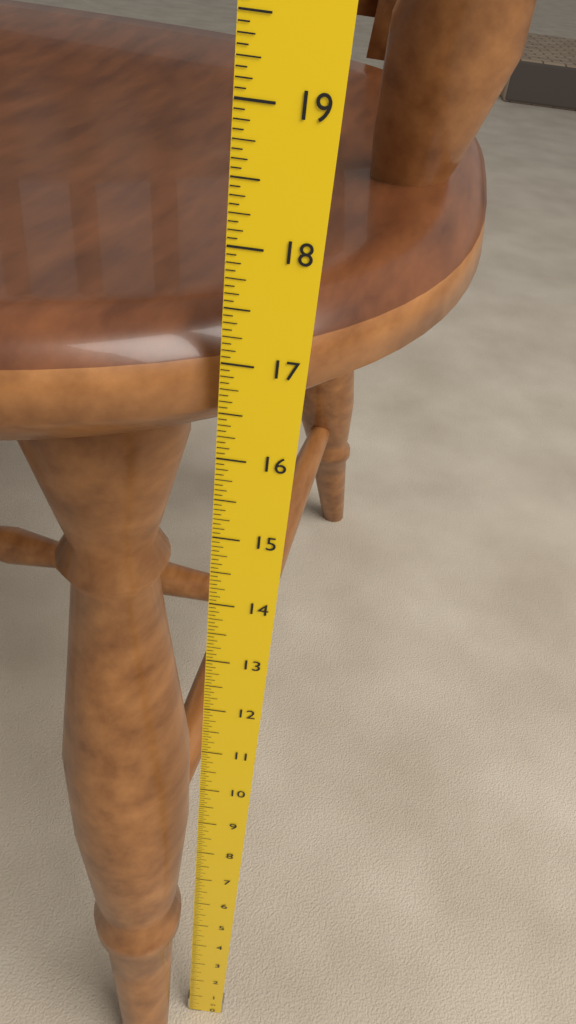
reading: 17.2500 in
